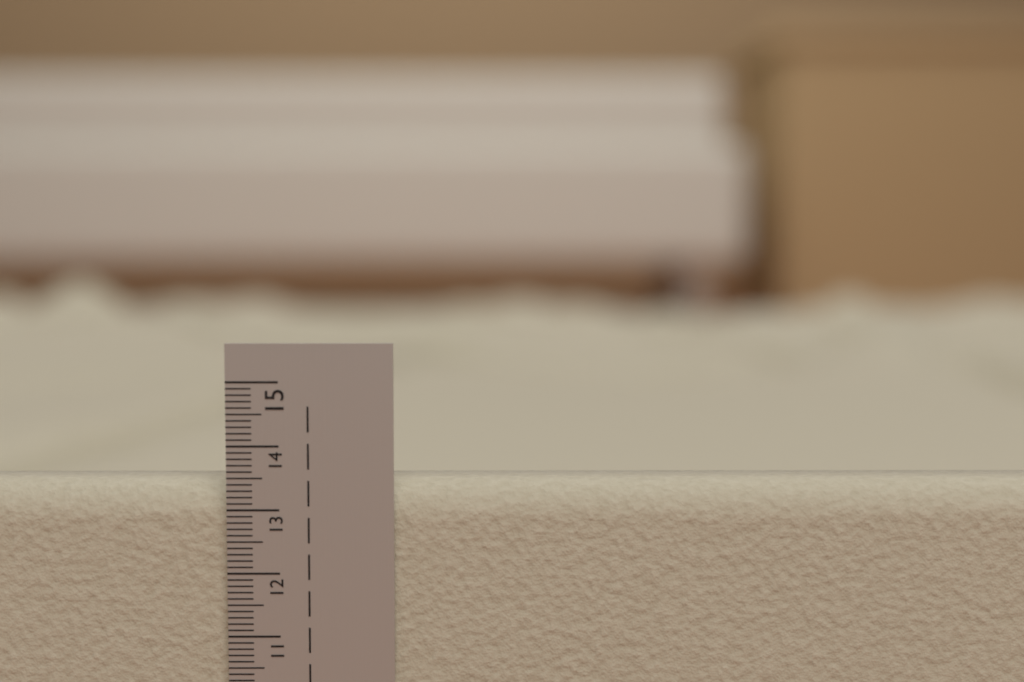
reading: 13.4 cm
